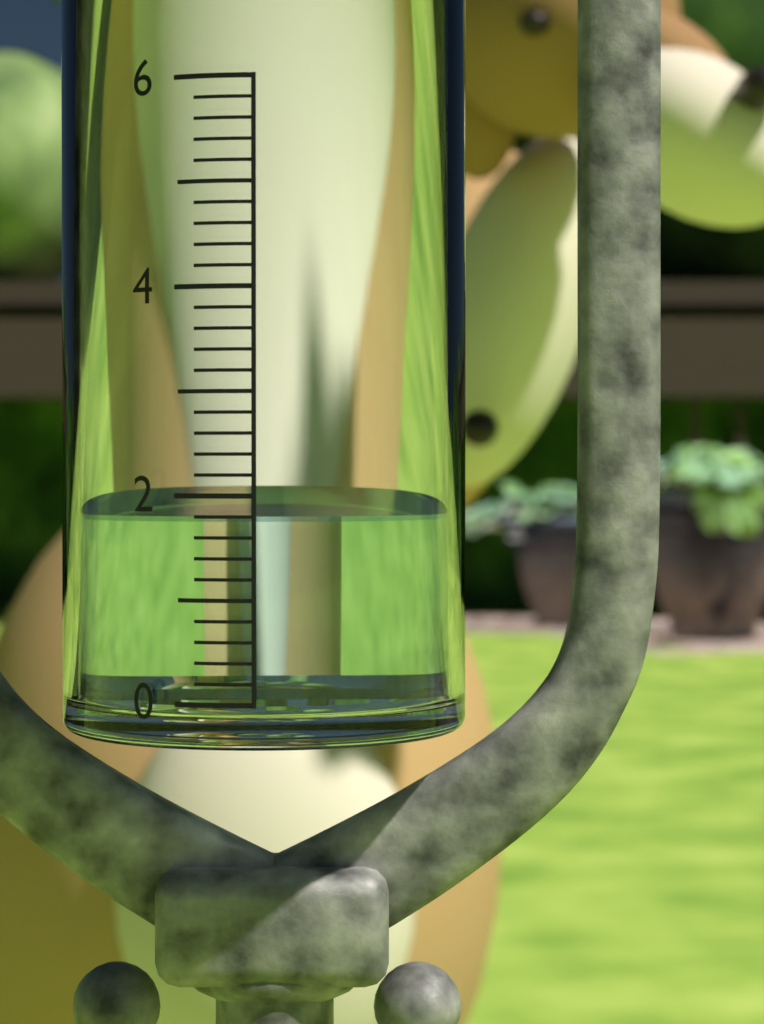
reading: 1.8 (no unit)
